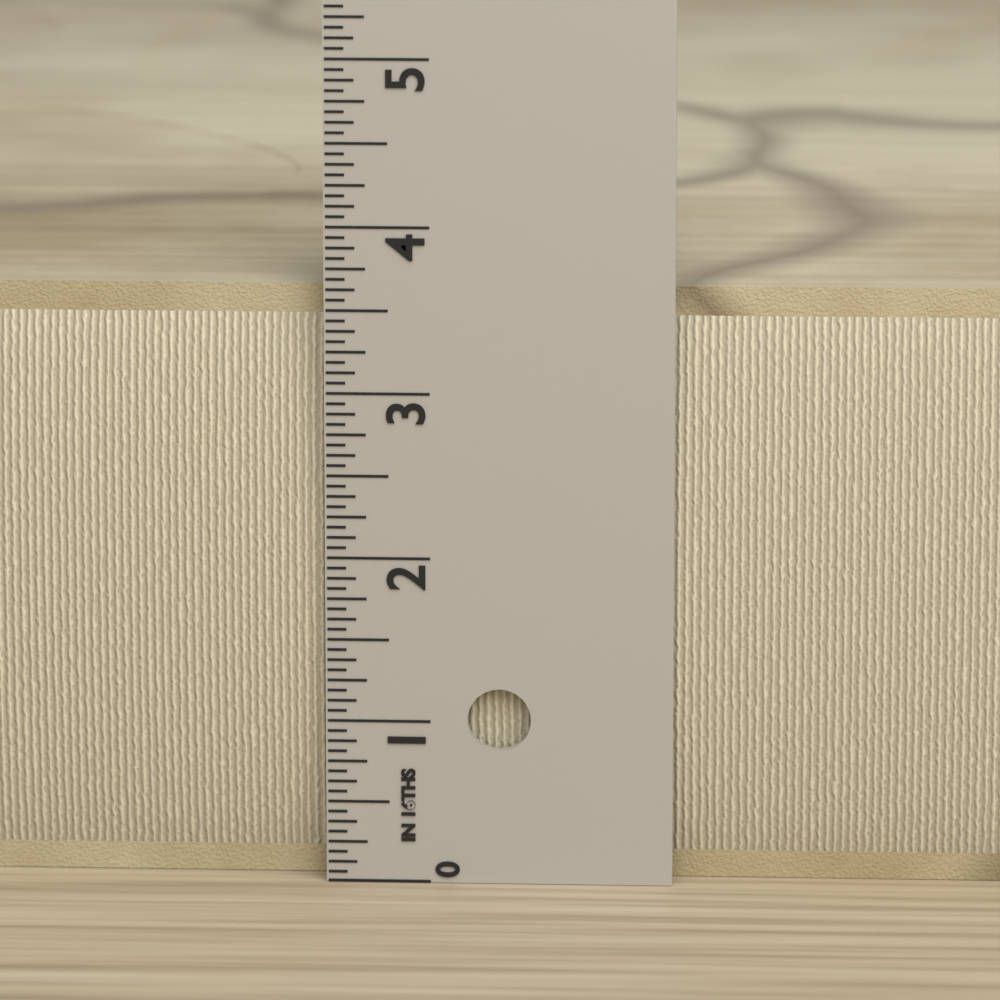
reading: 3.6250 in
